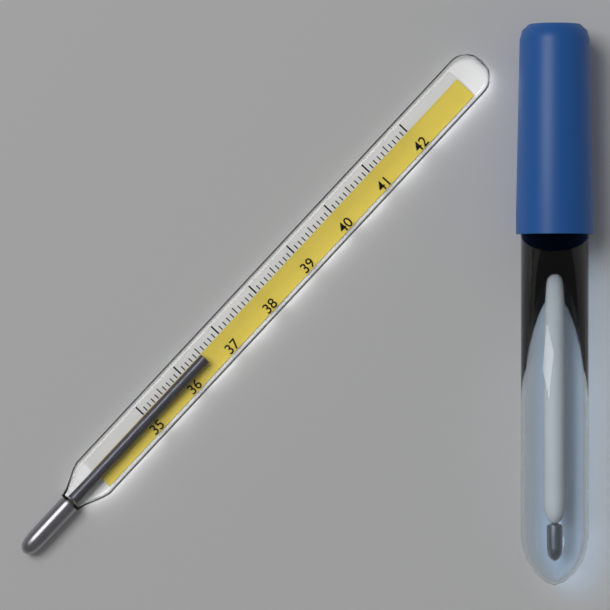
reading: 36.5 (no unit)
